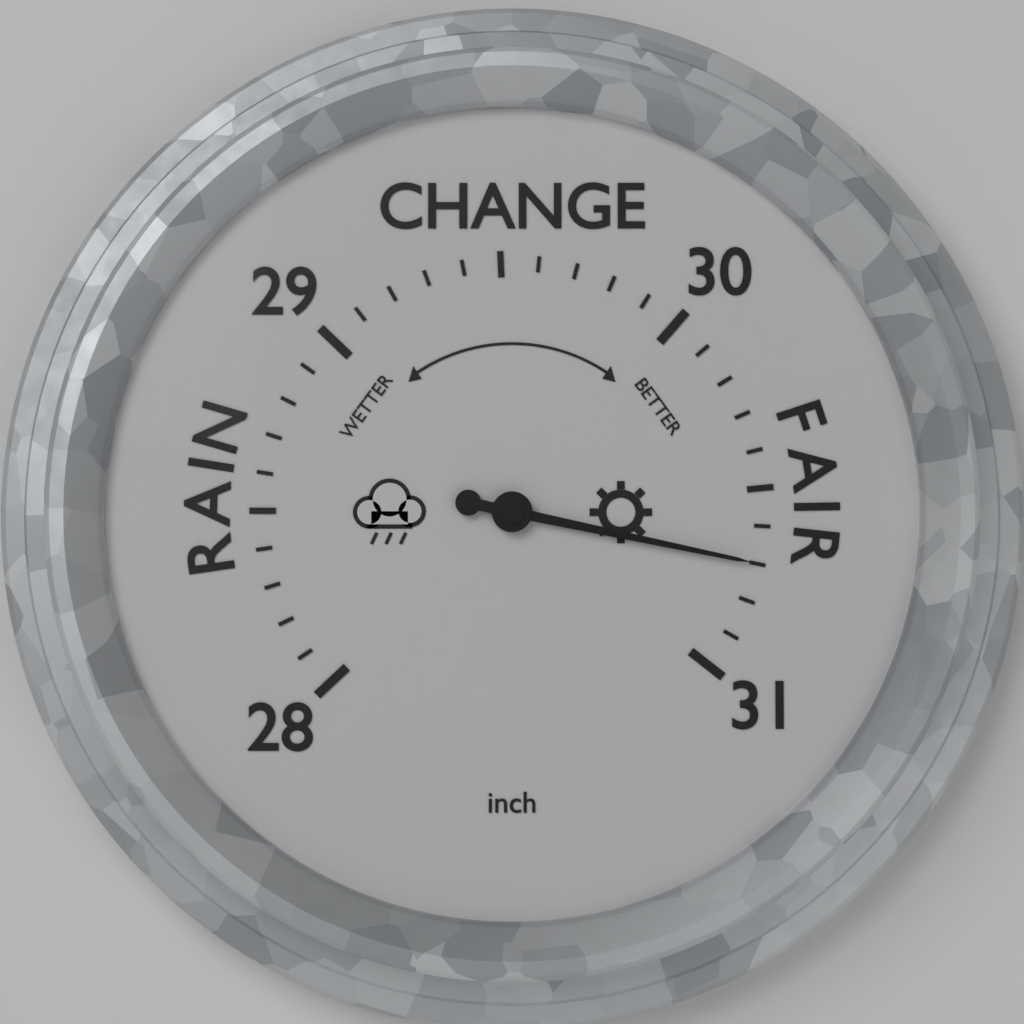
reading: 30.7 inch
